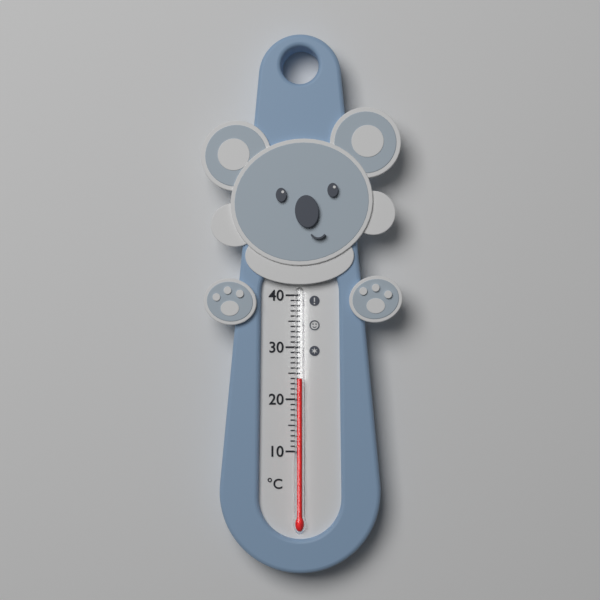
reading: 24 °C
